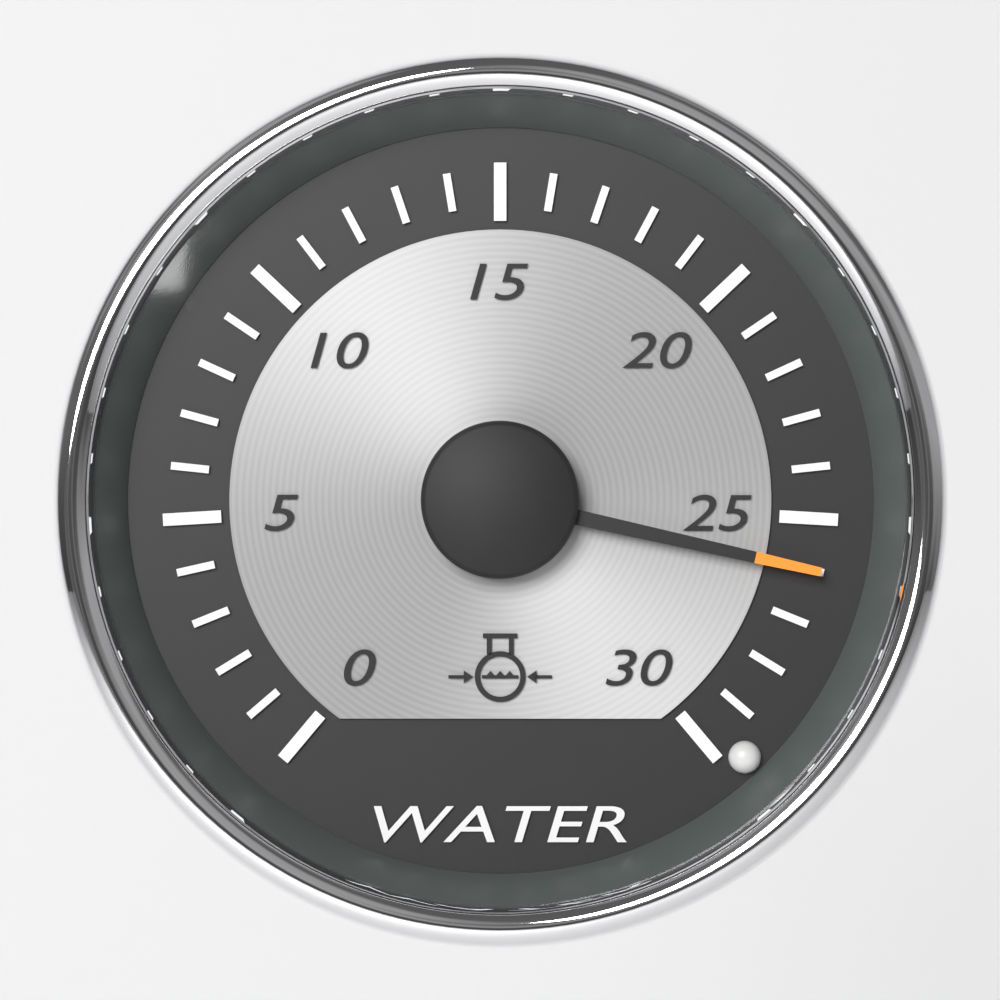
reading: 26 (no unit)
